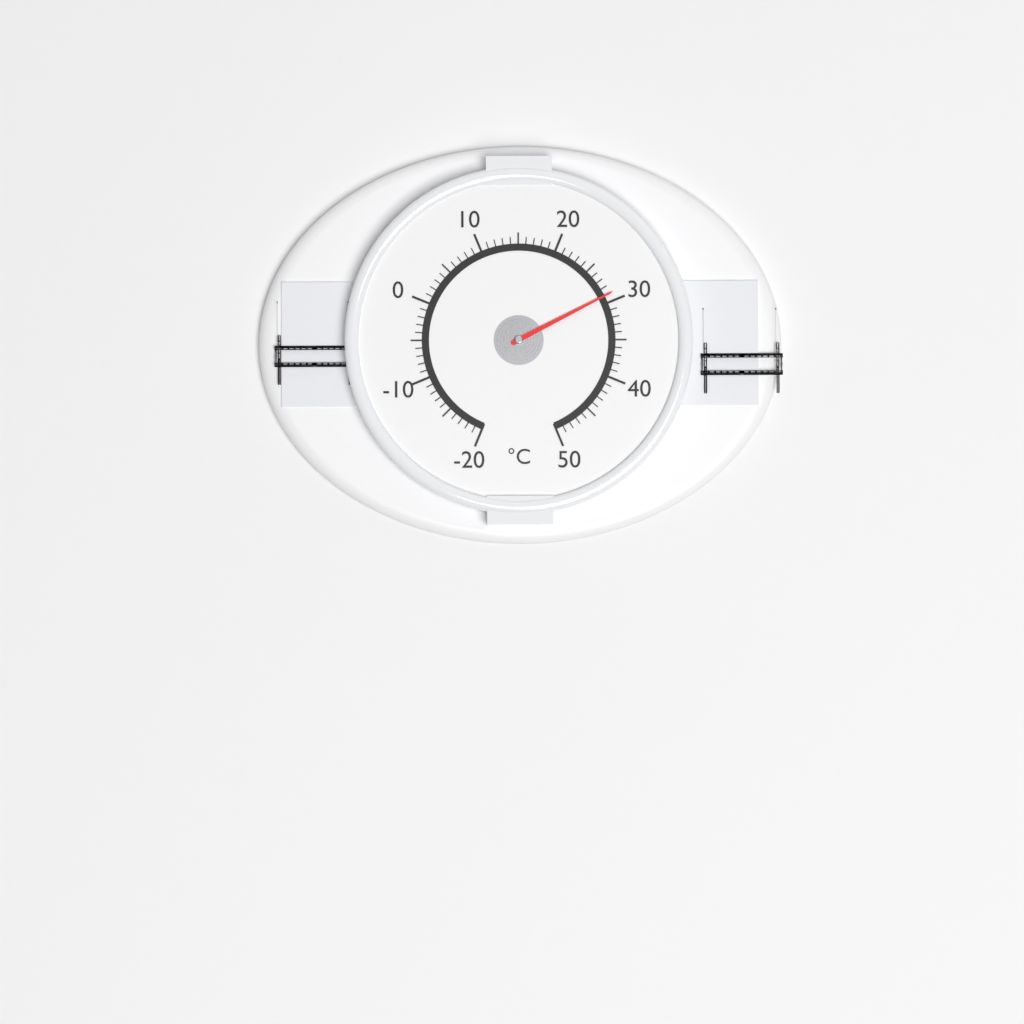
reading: 29 °C
